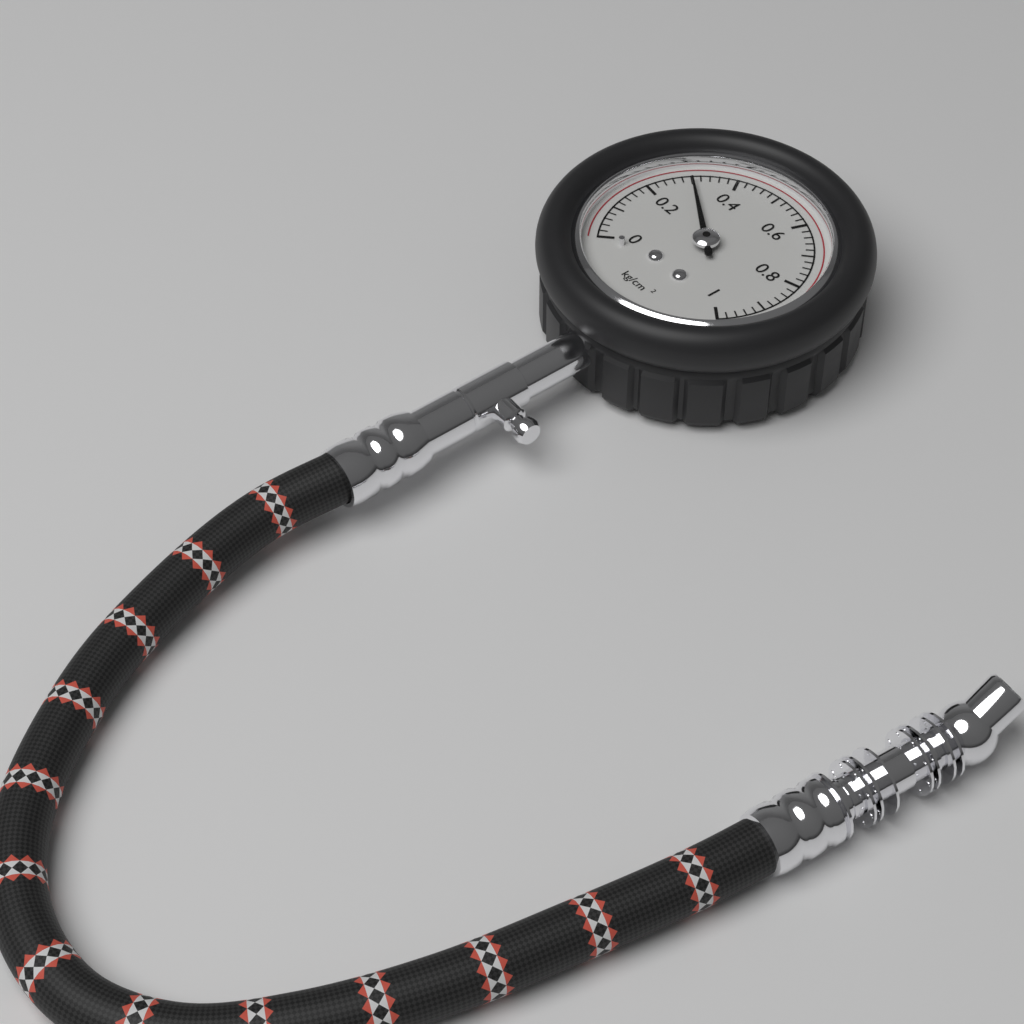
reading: 0.30 kg/cm²
